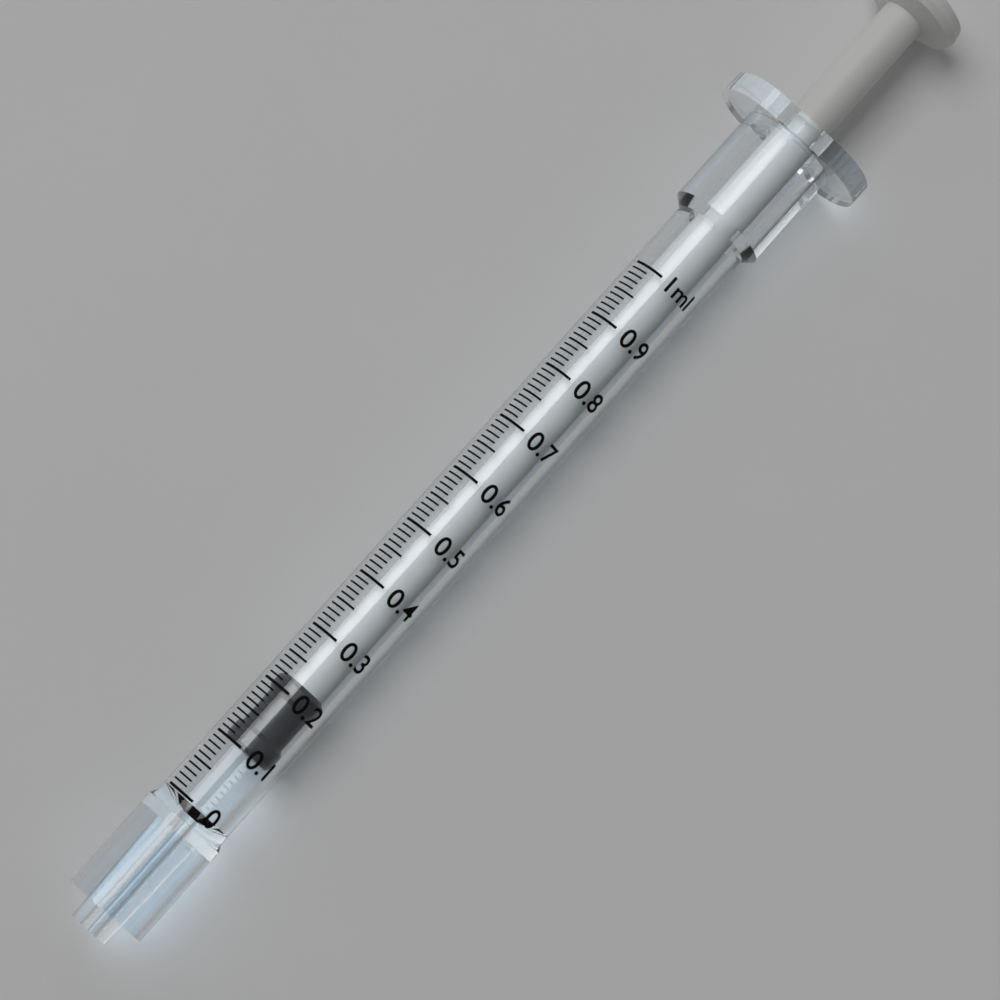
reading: 0.10 ml
